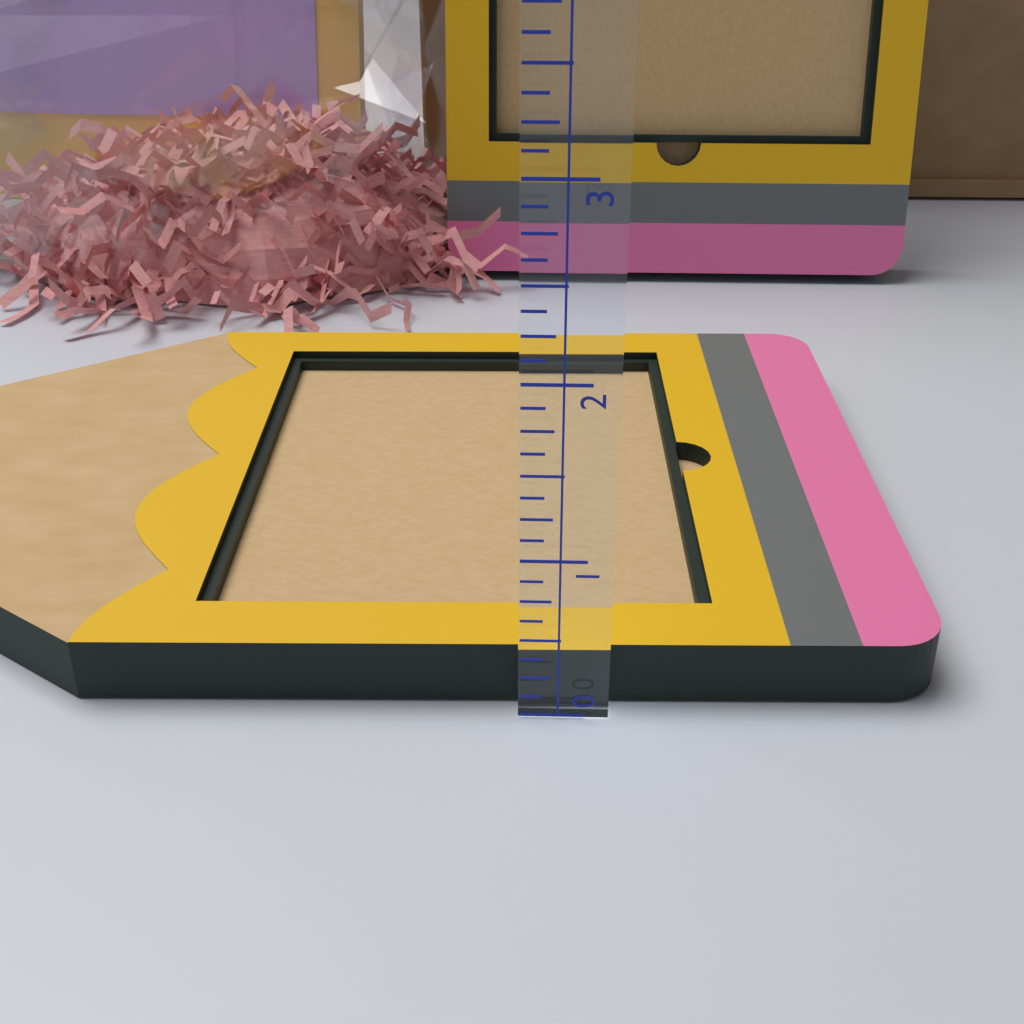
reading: 0.375 (no unit)
